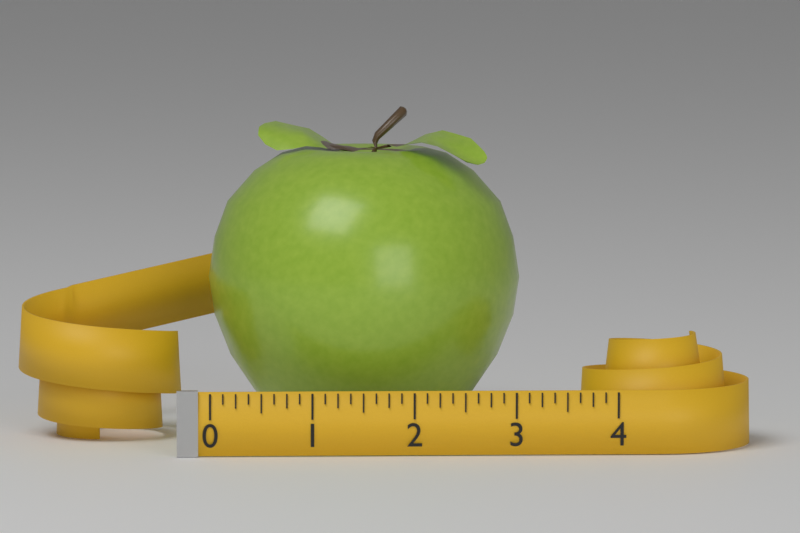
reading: 3.125 (no unit)
